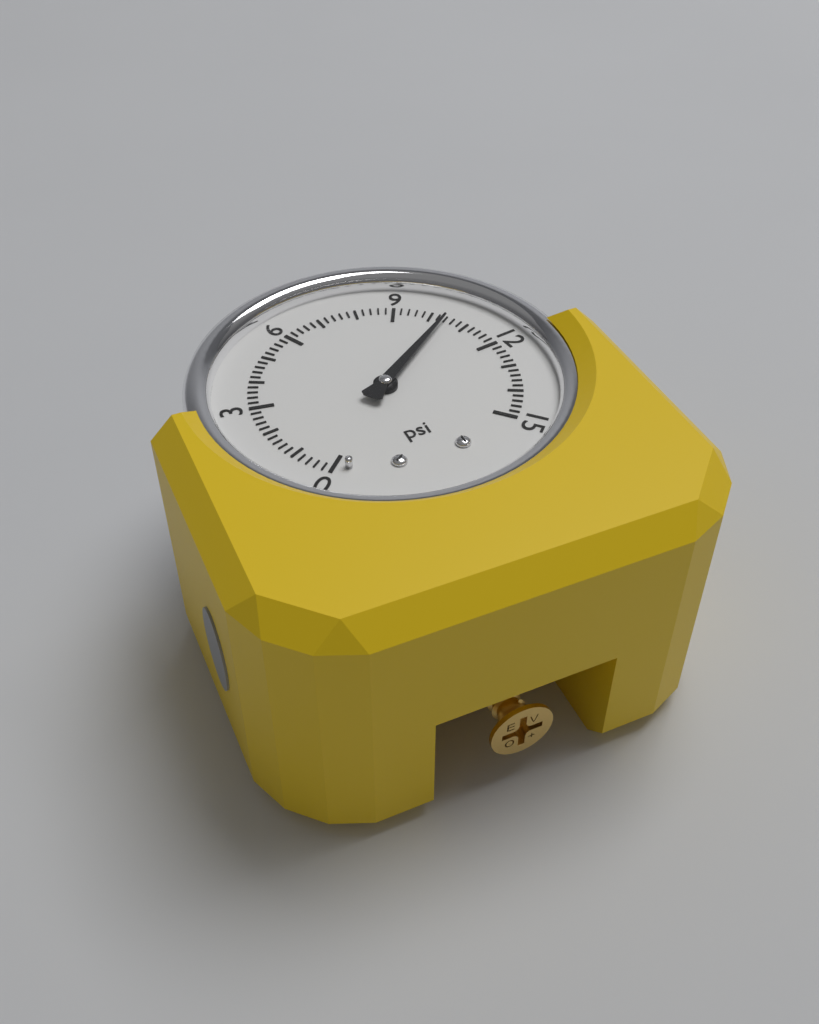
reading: 10.4 psi
